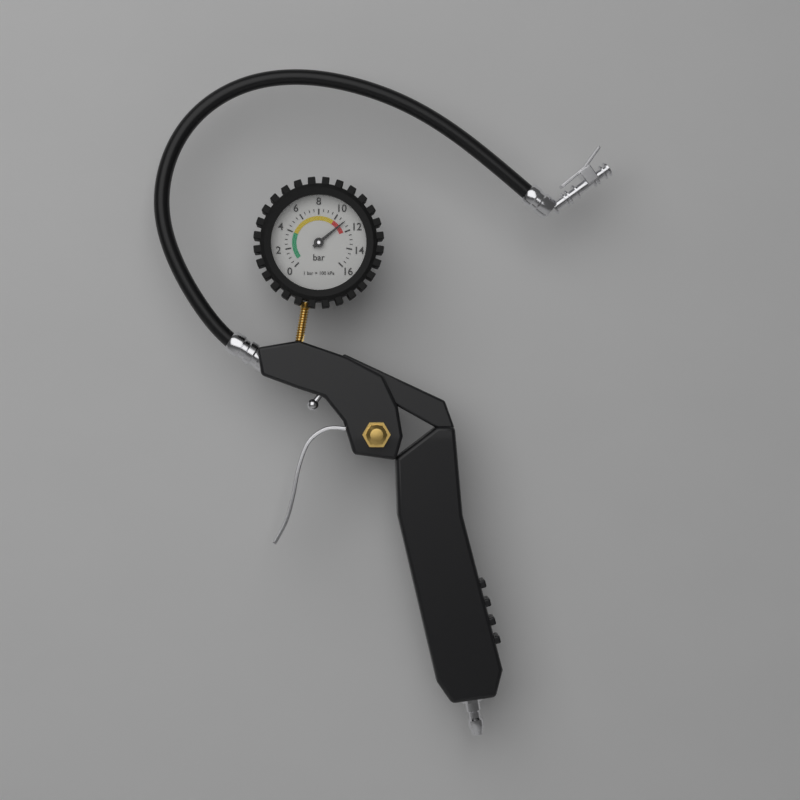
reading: 11.0 bar
